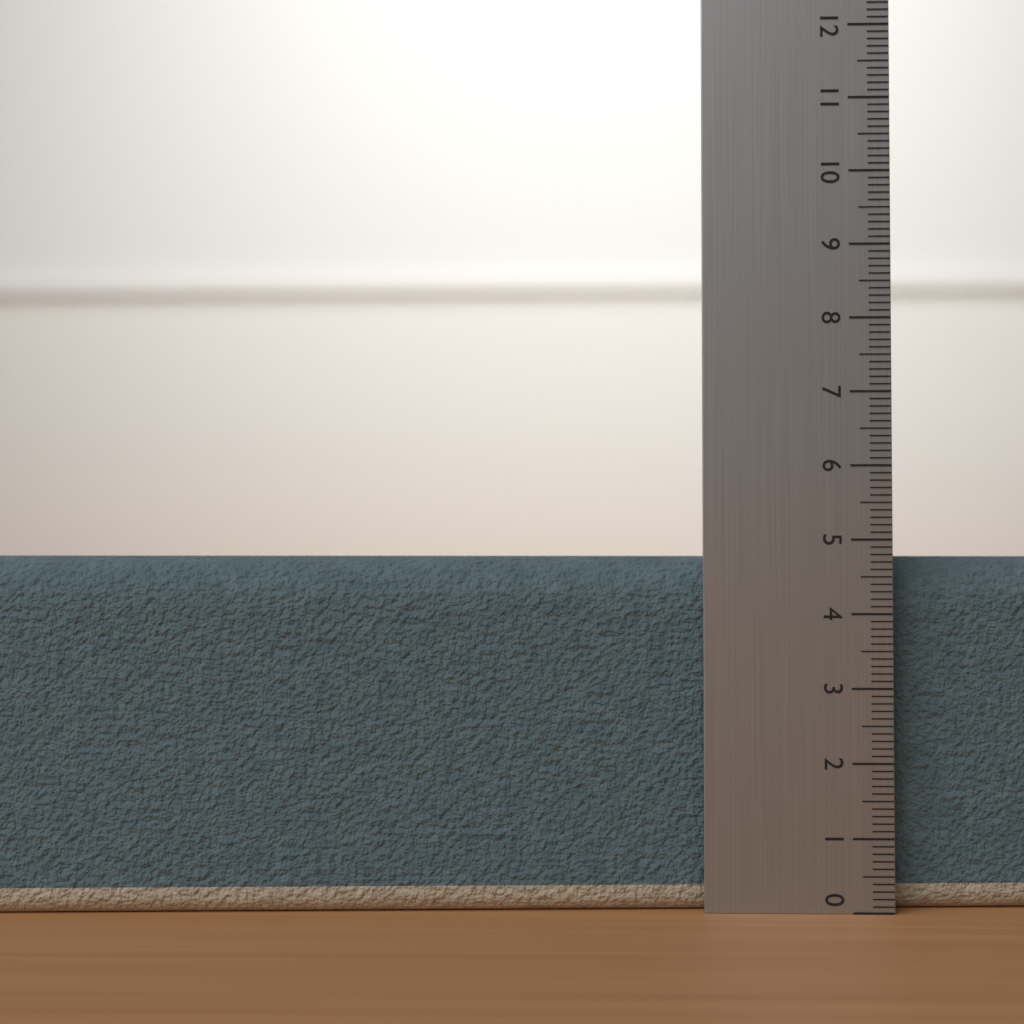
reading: 4.8 (no unit)
